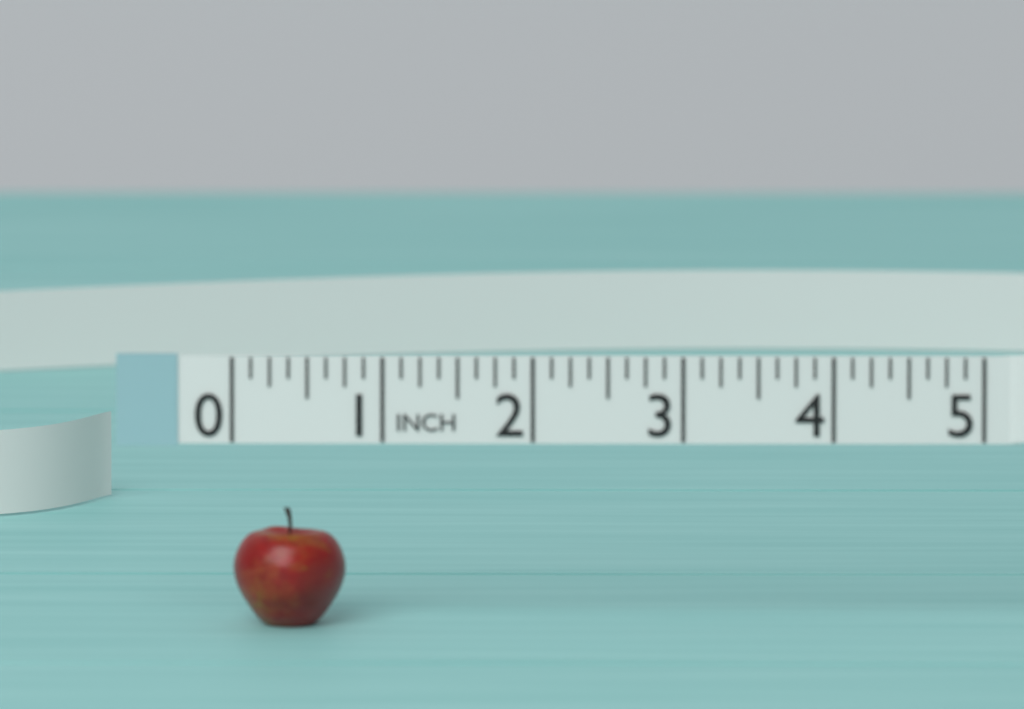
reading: 0.750 in
